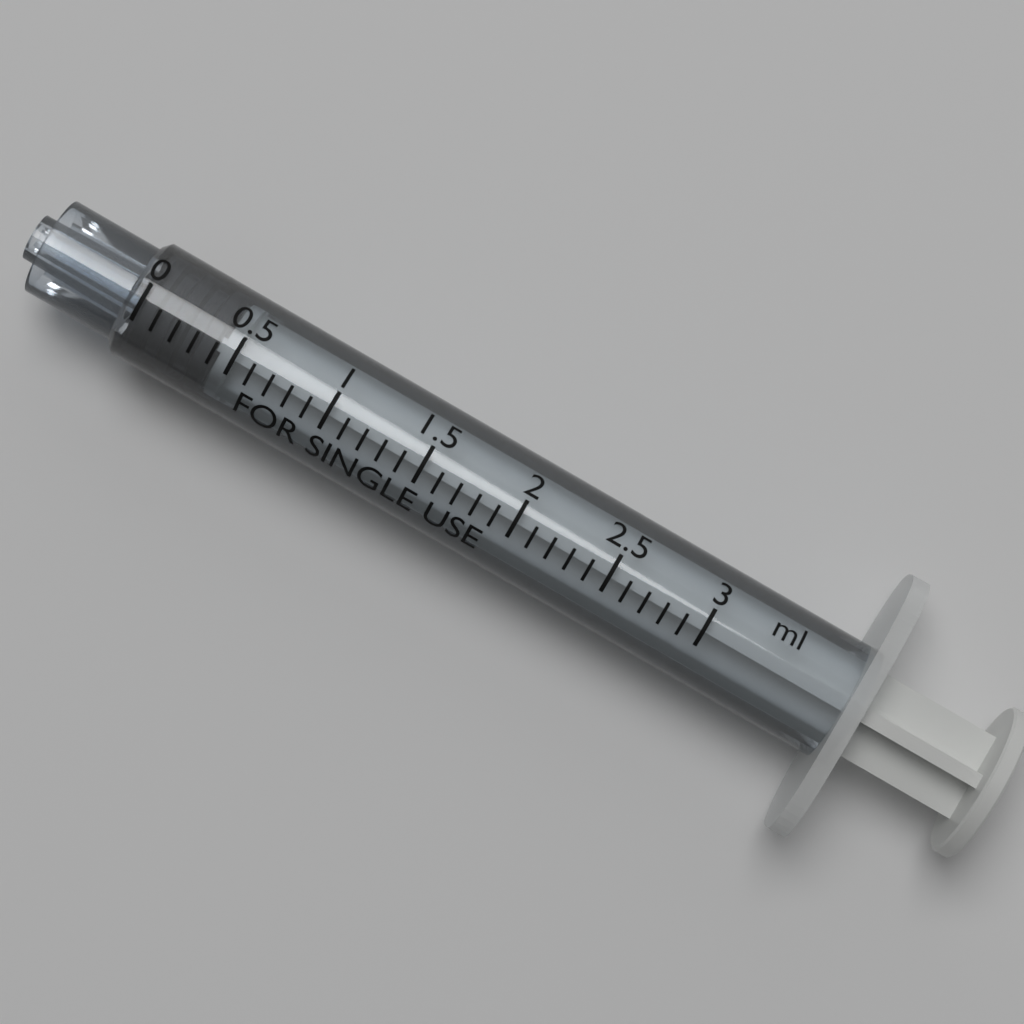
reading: 0.0 ml
